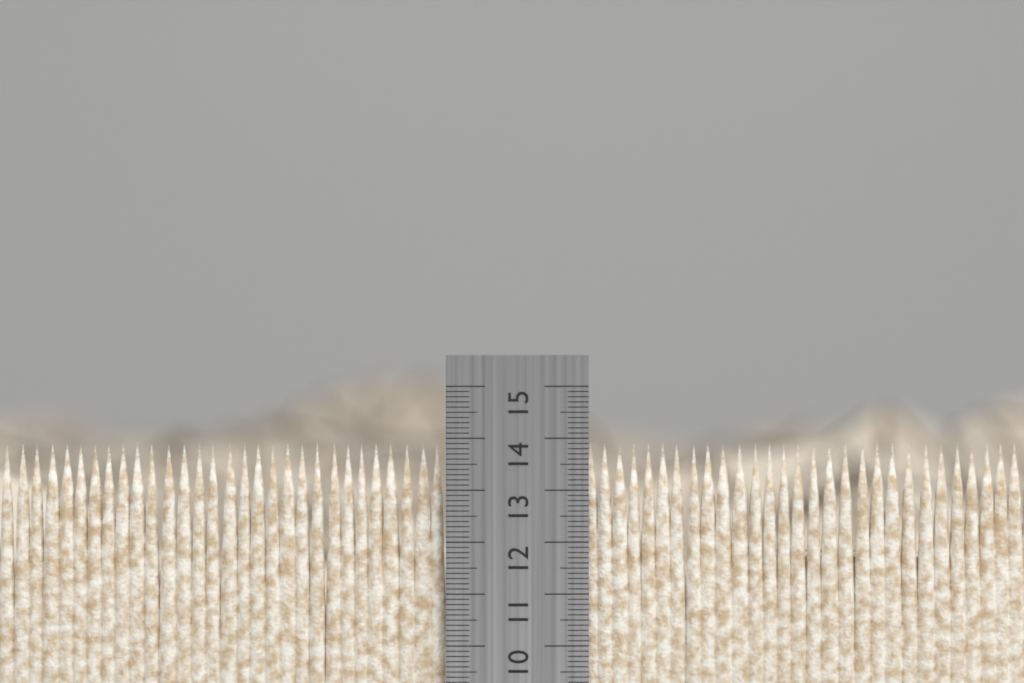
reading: 13.9 cm
